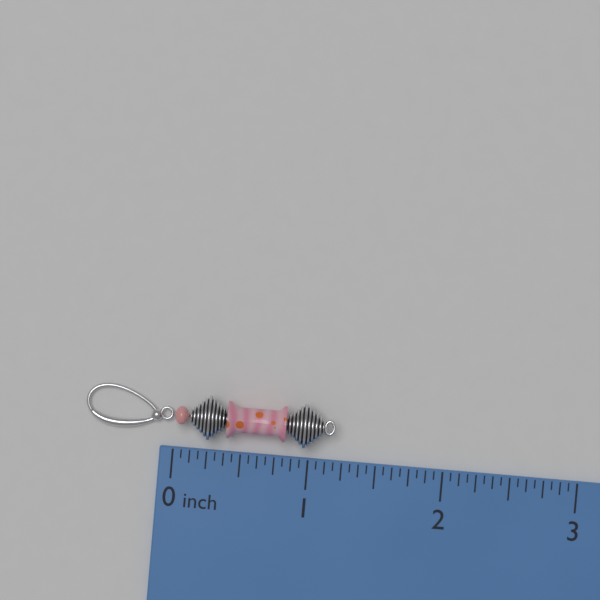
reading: 1.1875 inch
